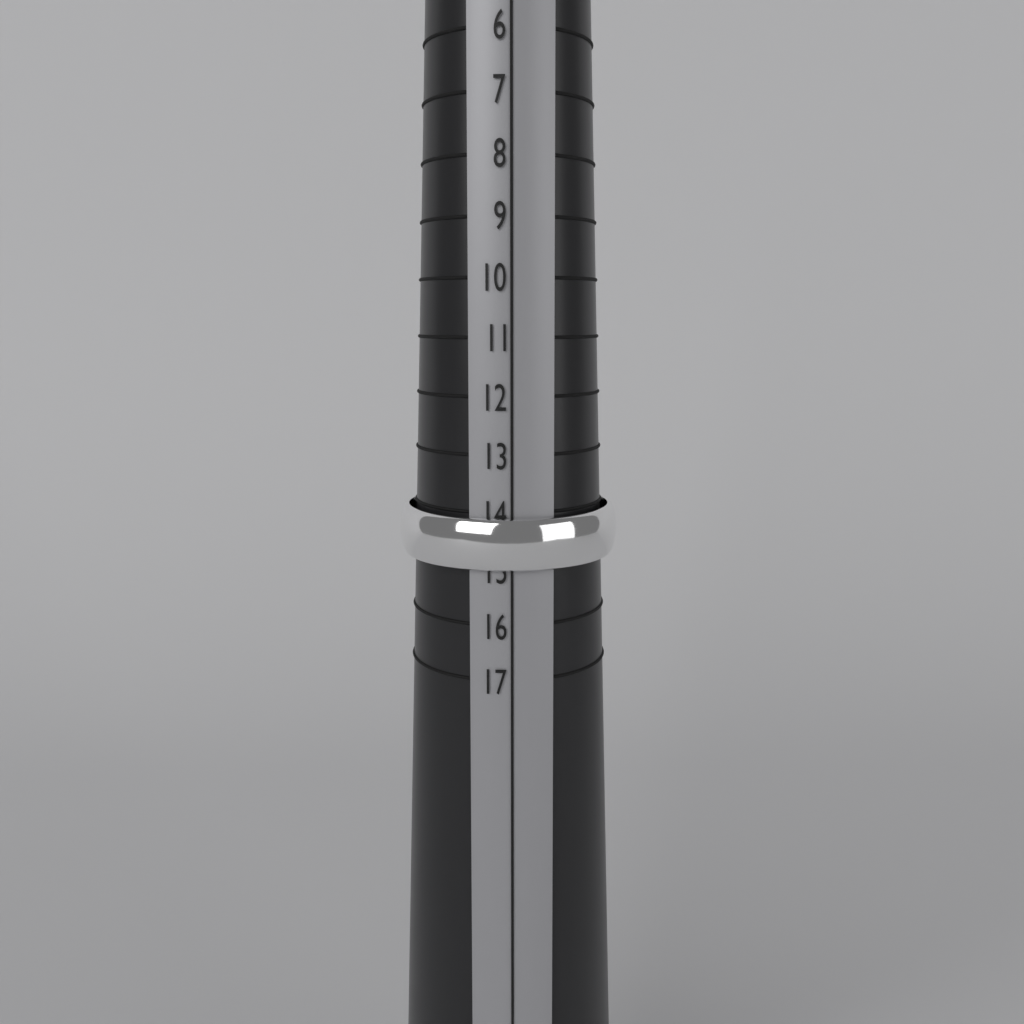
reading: 15 (no unit)
